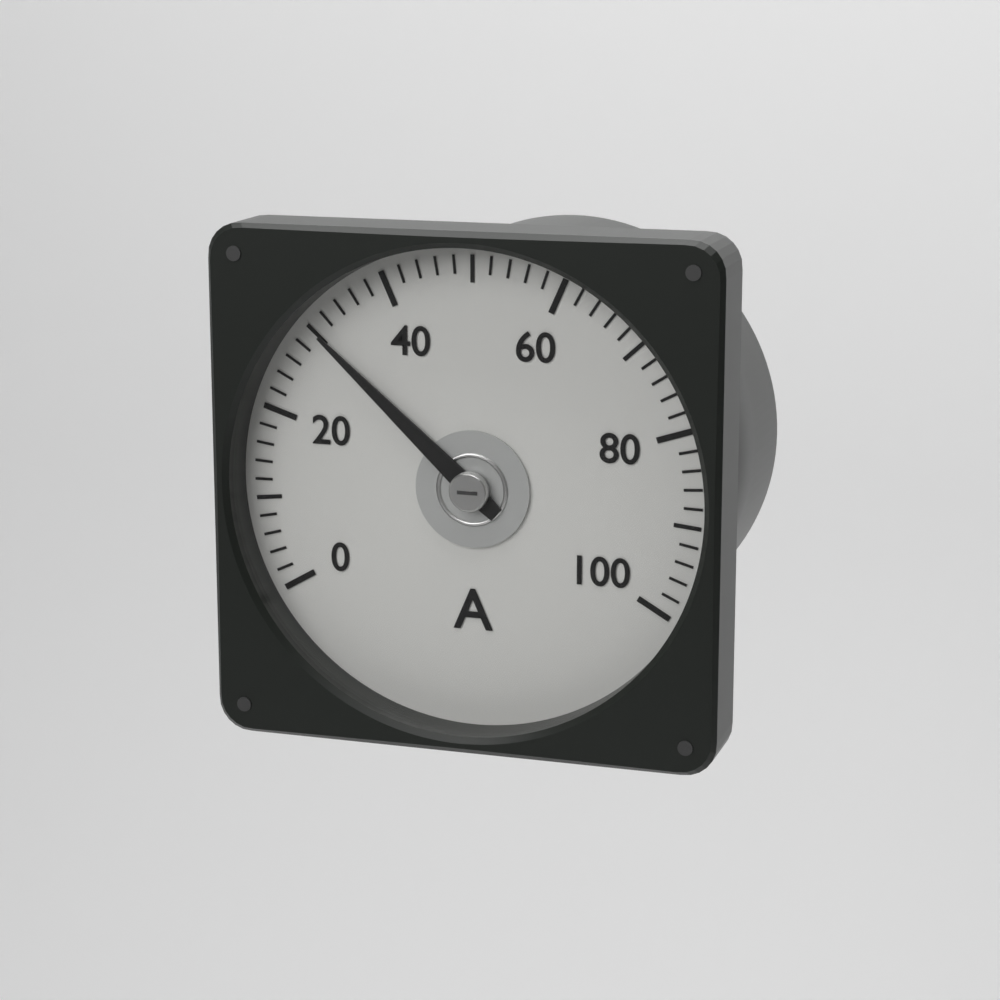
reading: 30 A
